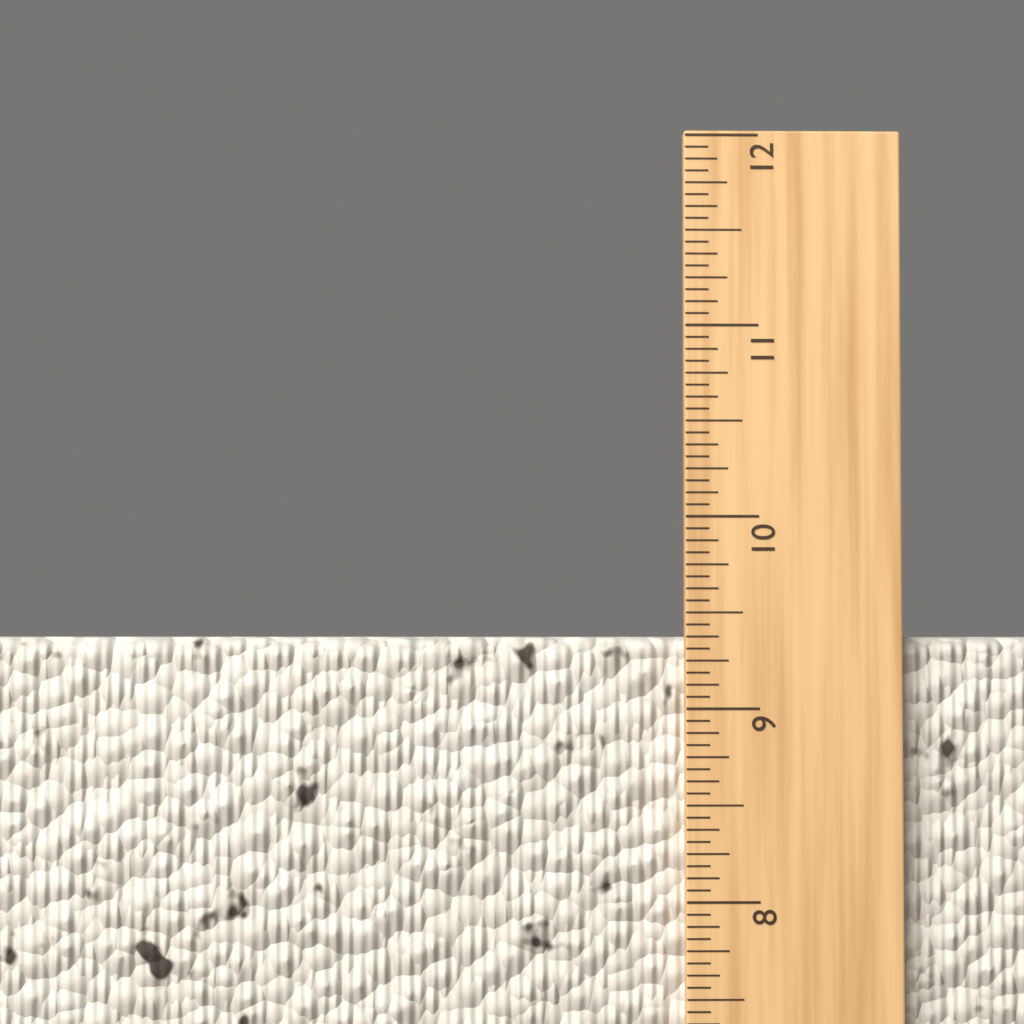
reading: 9.3750 in
